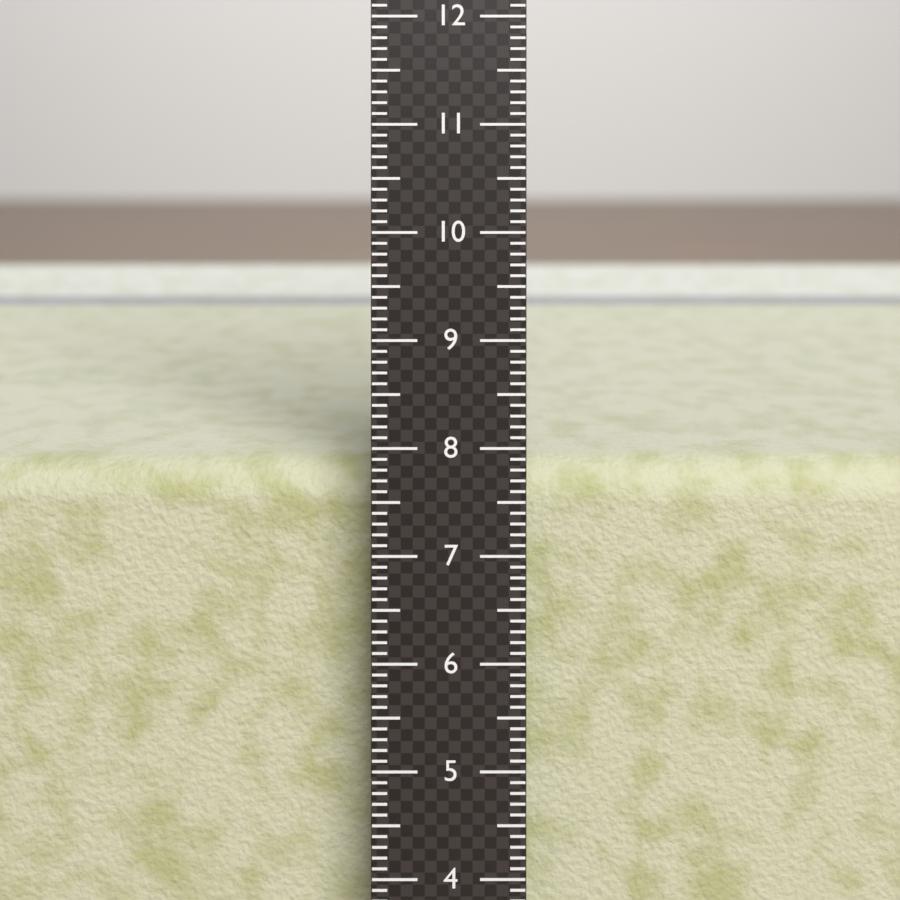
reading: 7.7 cm
